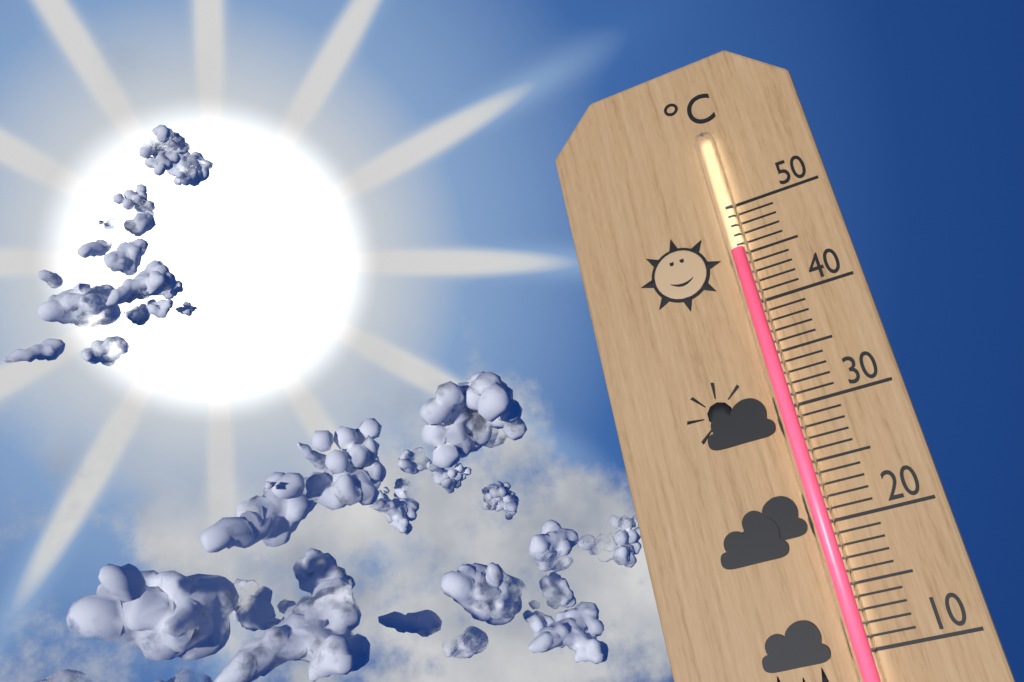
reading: 45 °C
